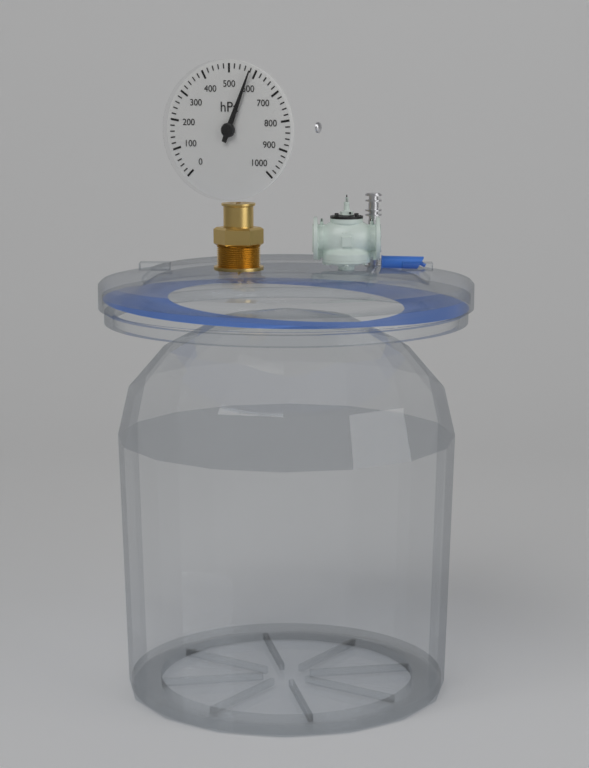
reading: 580 hPa
